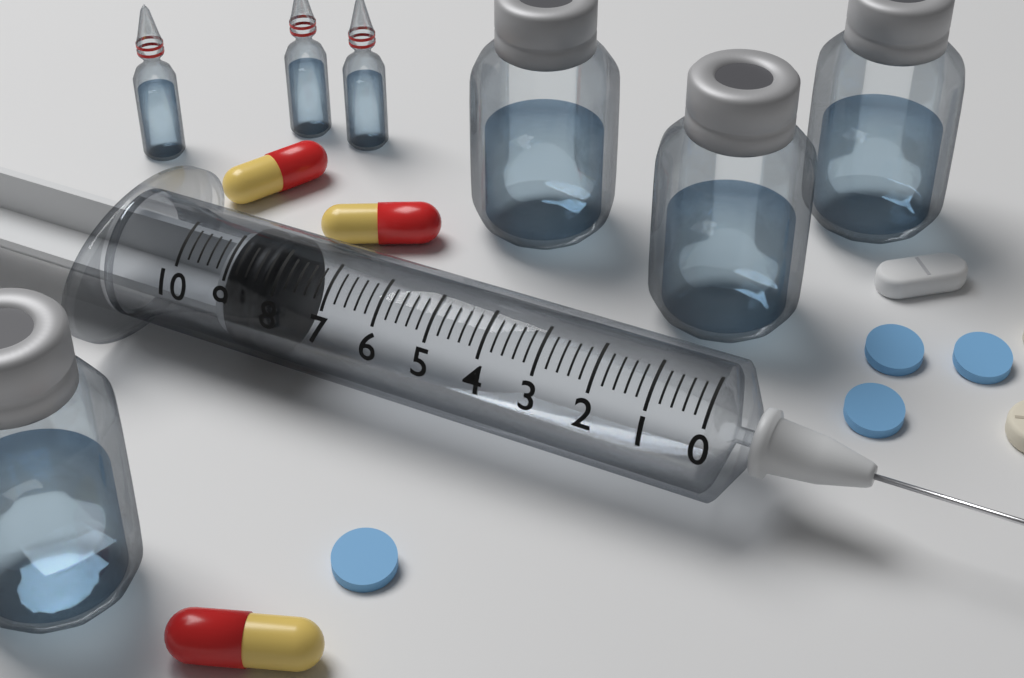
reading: 8.2 (no unit)
